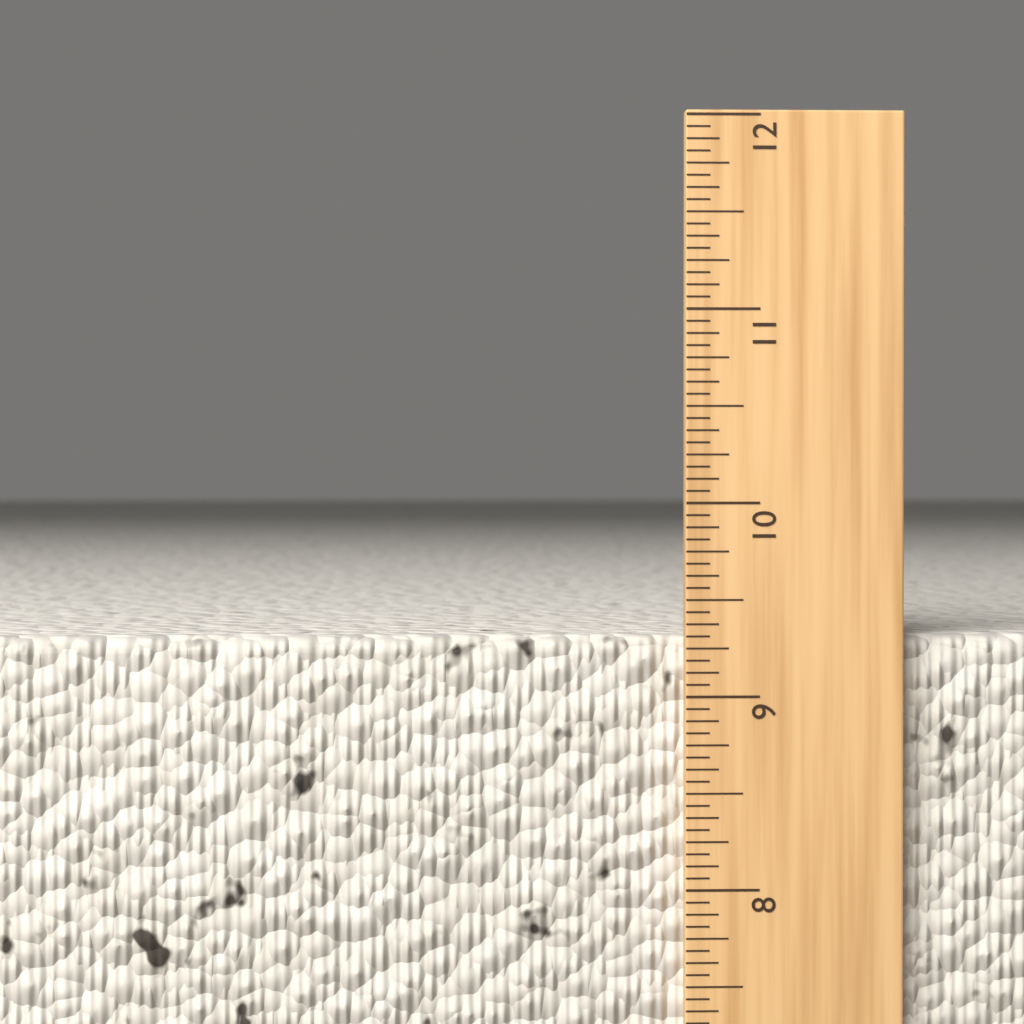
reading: 9.3125 in
